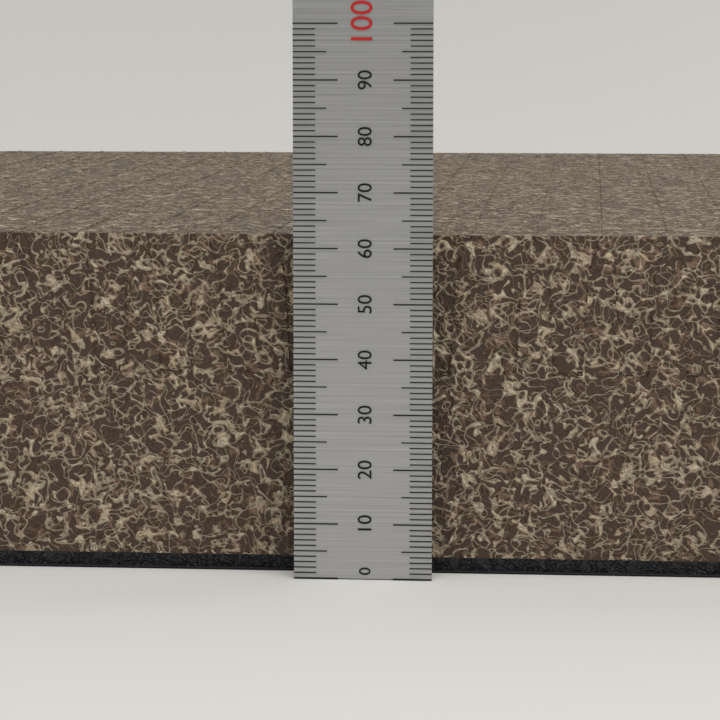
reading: 62 (no unit)
